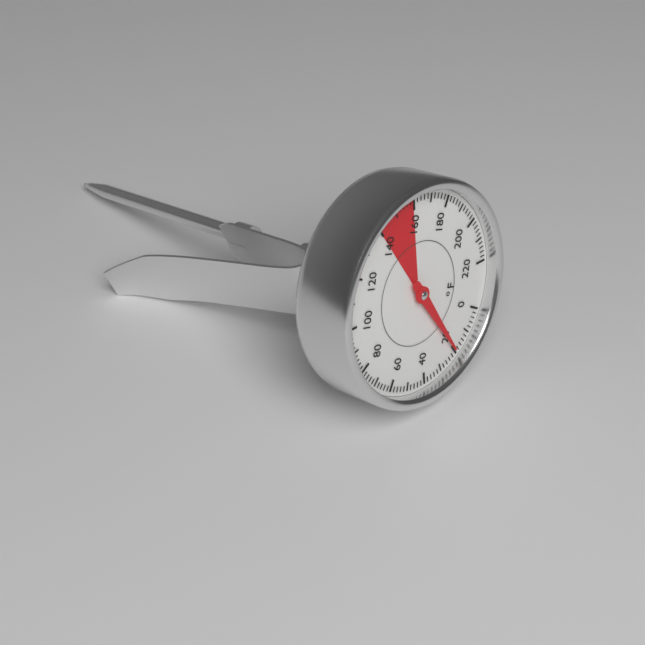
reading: 20 °F
